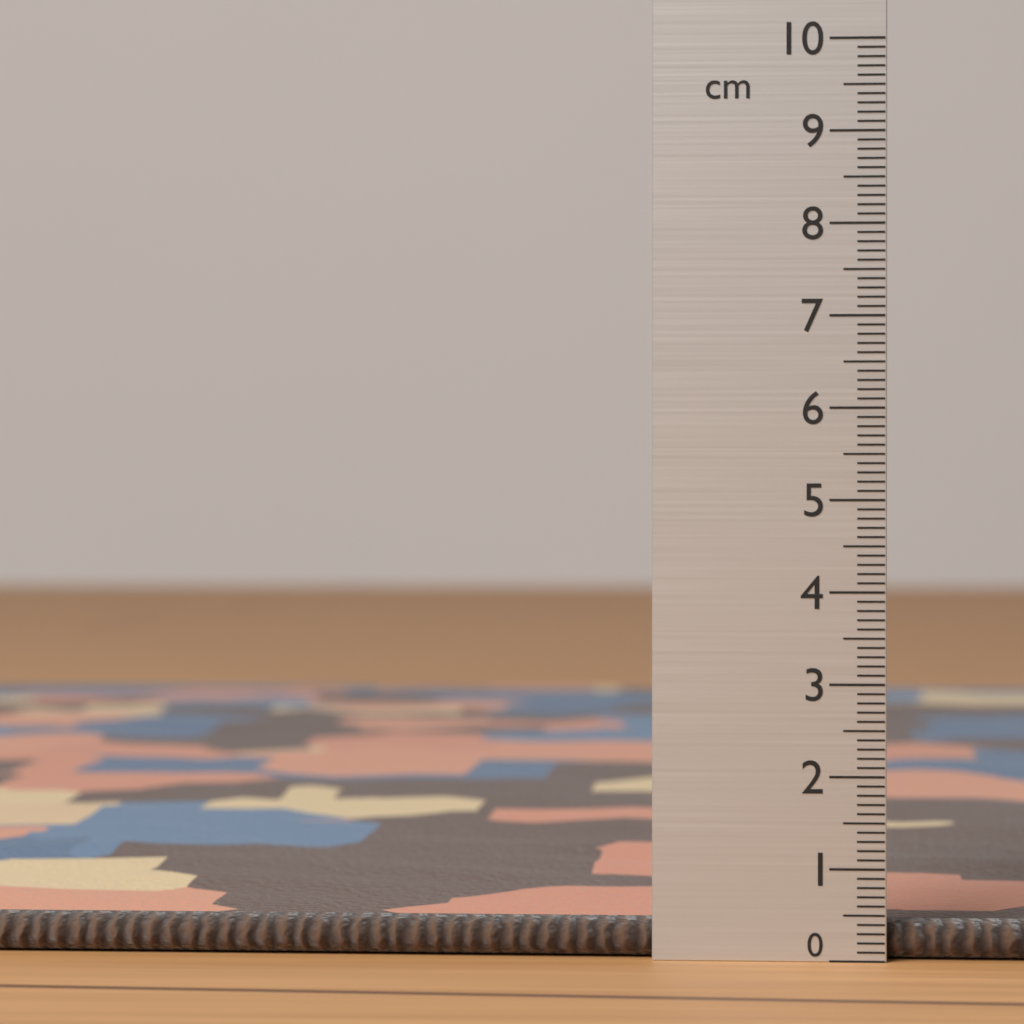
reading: 0.4 cm
